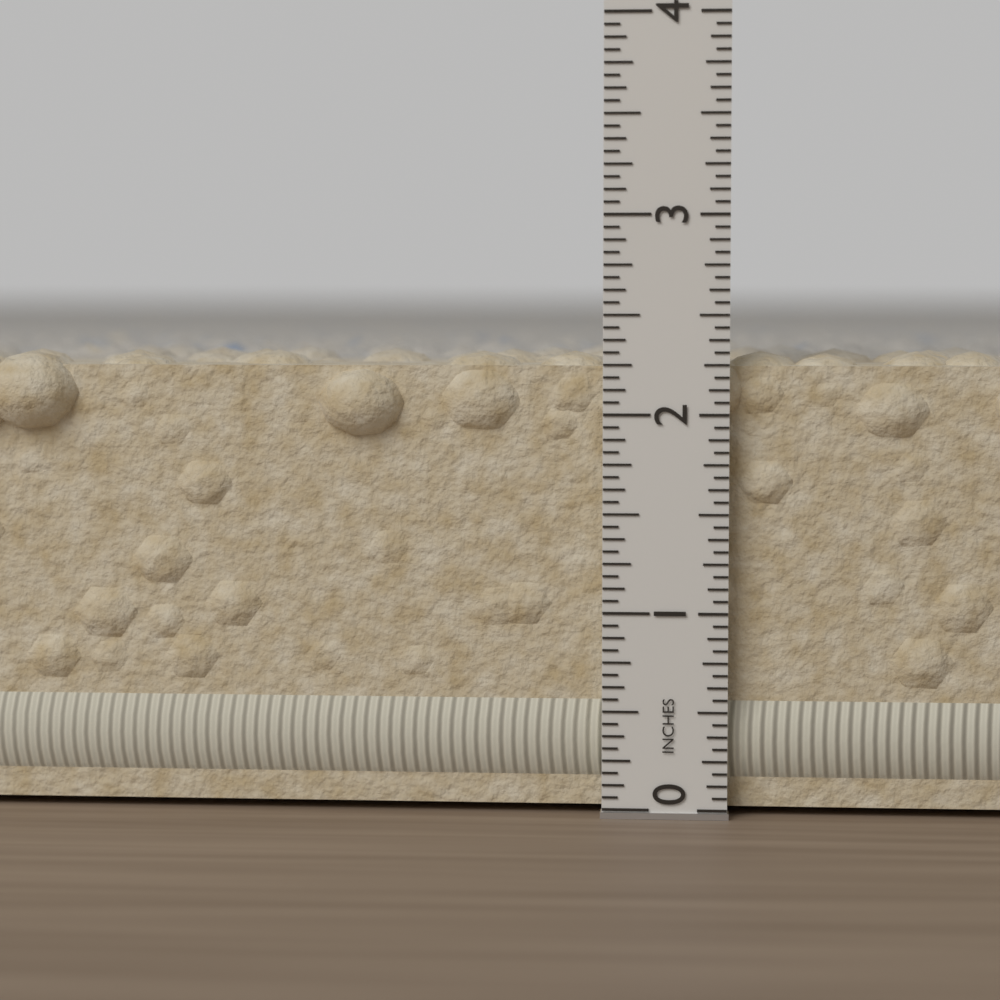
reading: 2.3125 in
